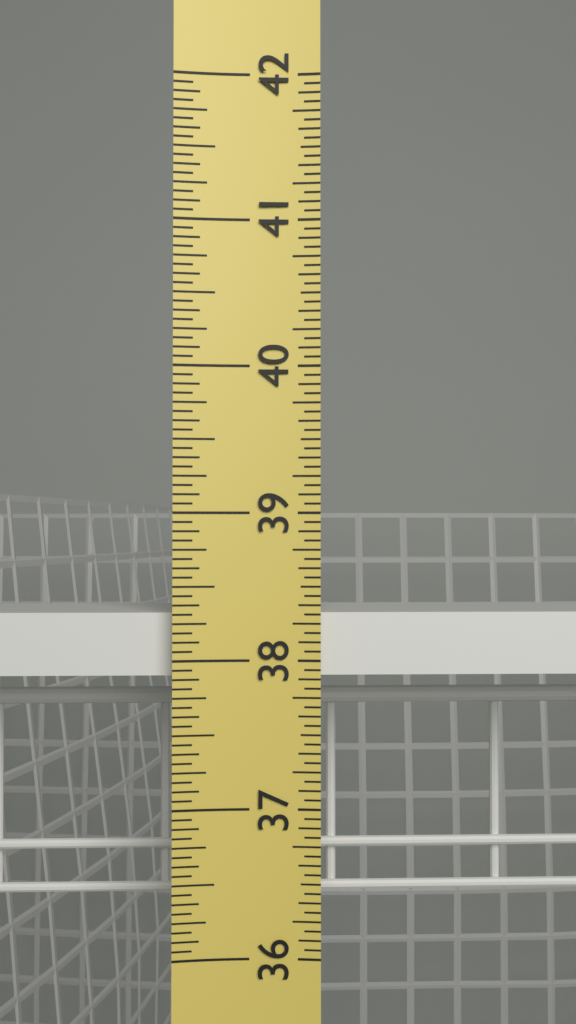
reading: 38.3125 in
